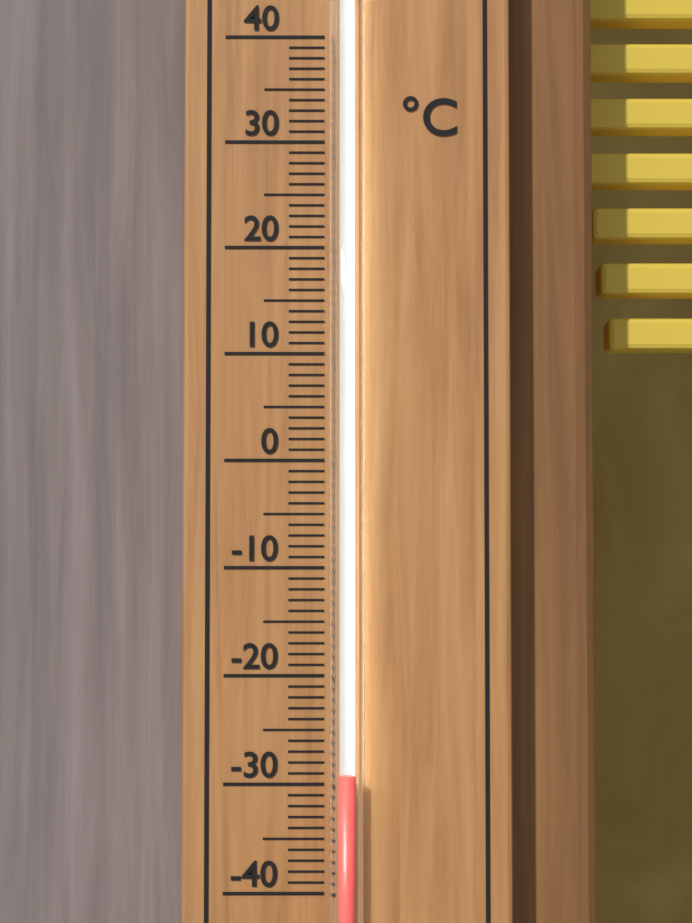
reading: -29 °C
